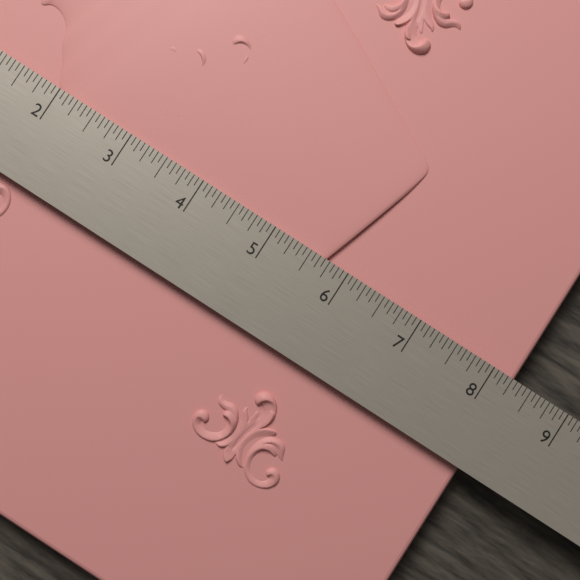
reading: 8.3125 in
